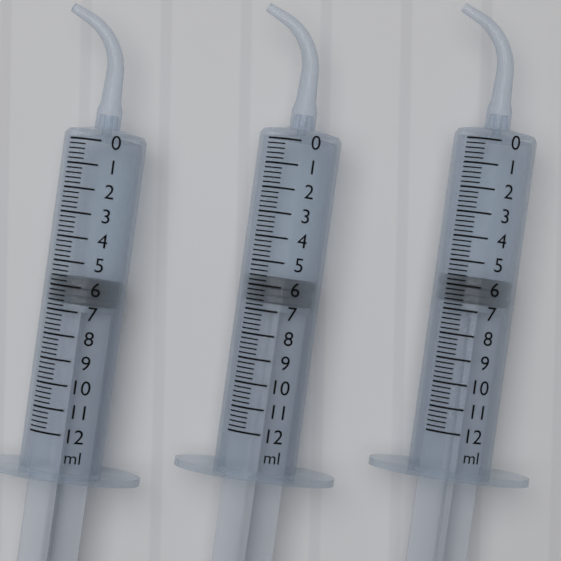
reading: 5.6 ml
